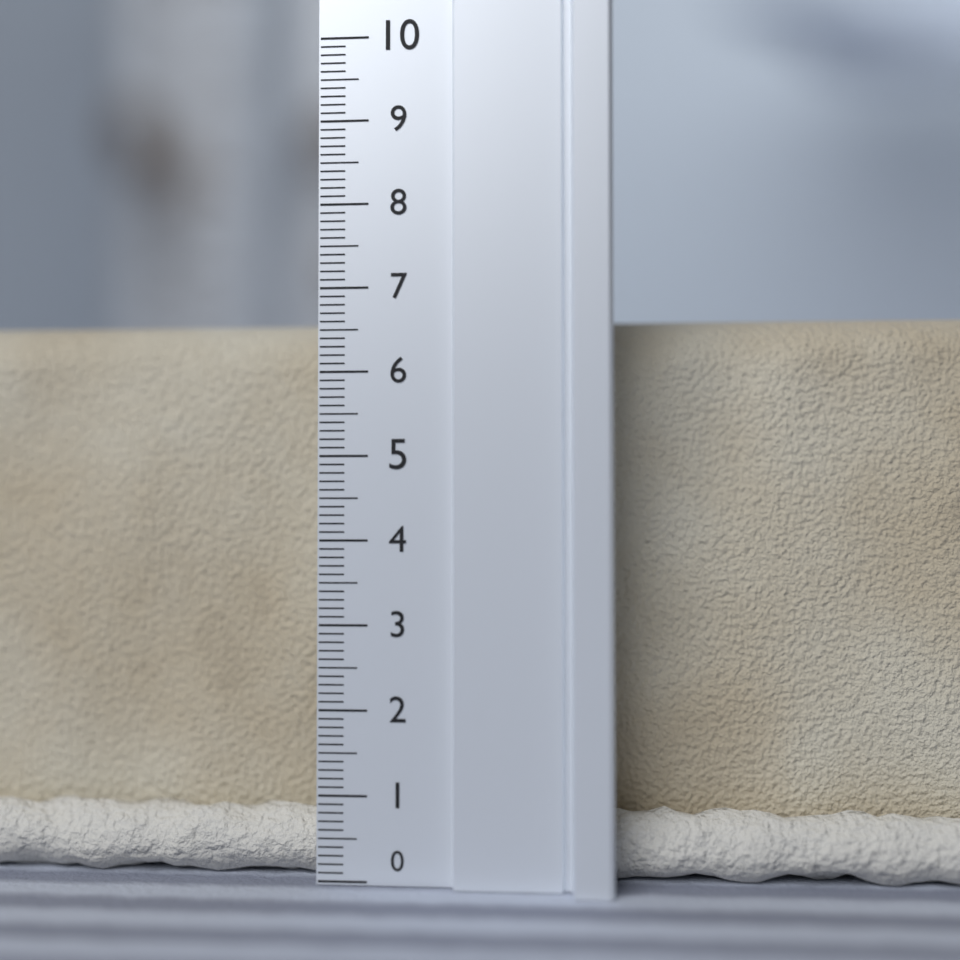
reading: 6.8 (no unit)
